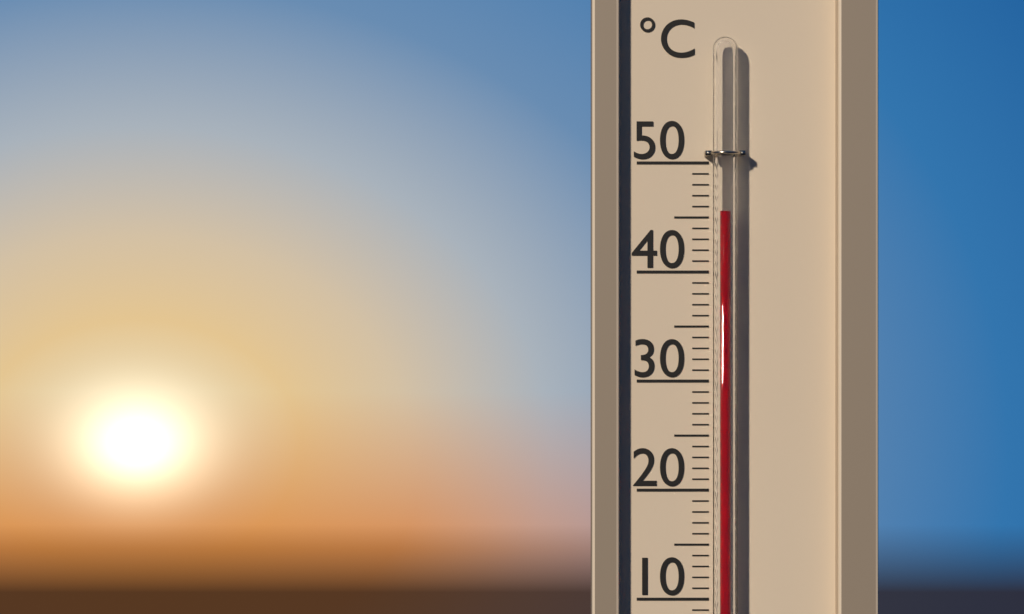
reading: 45.5 °C
